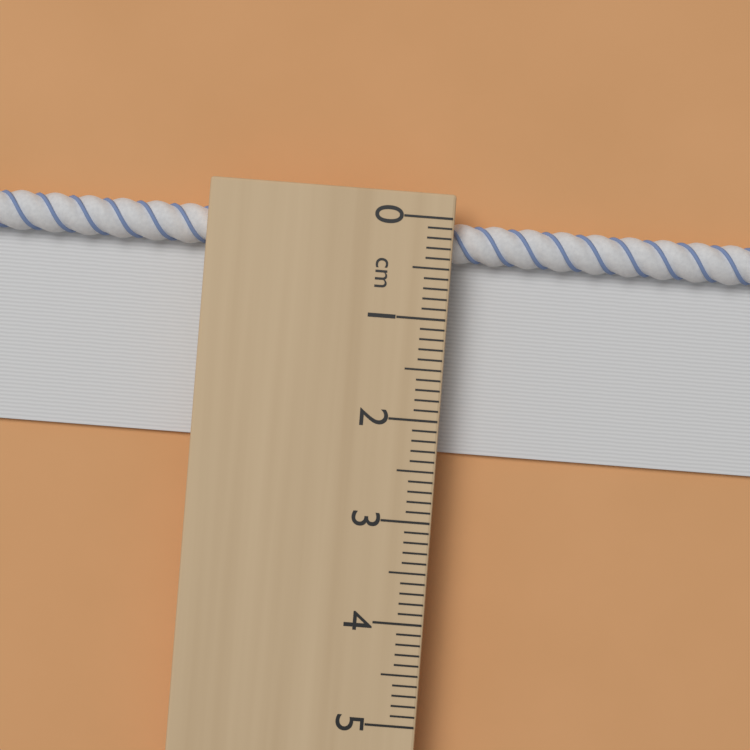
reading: 2.3 cm
